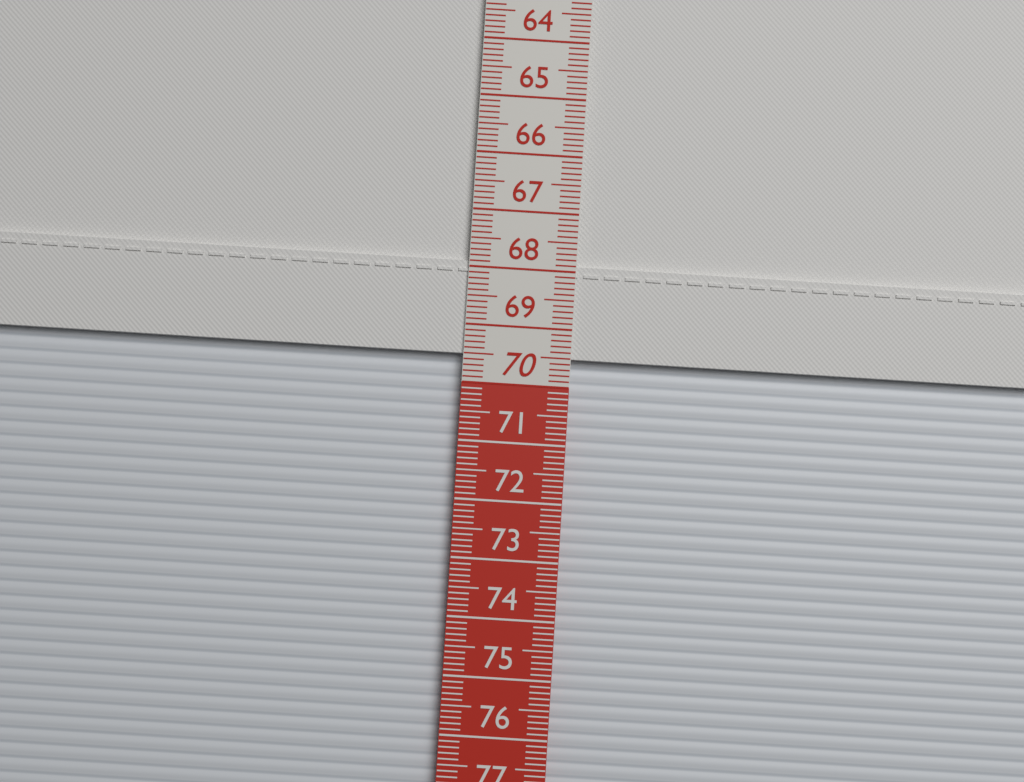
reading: 69.5 cm
